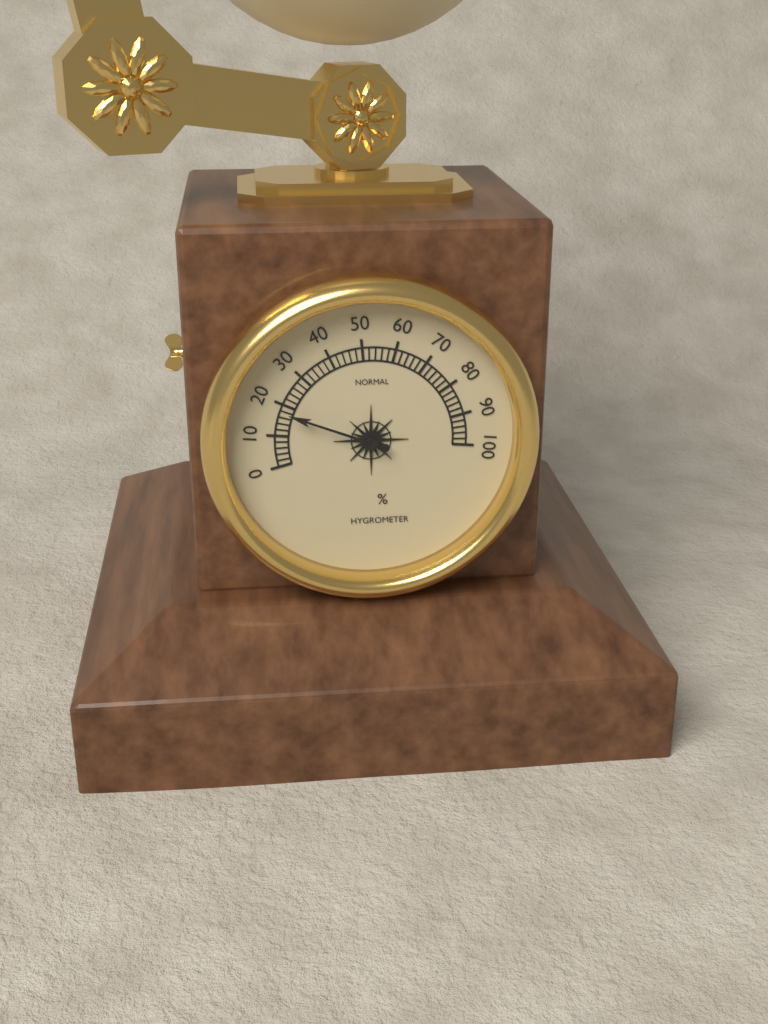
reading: 18 %
